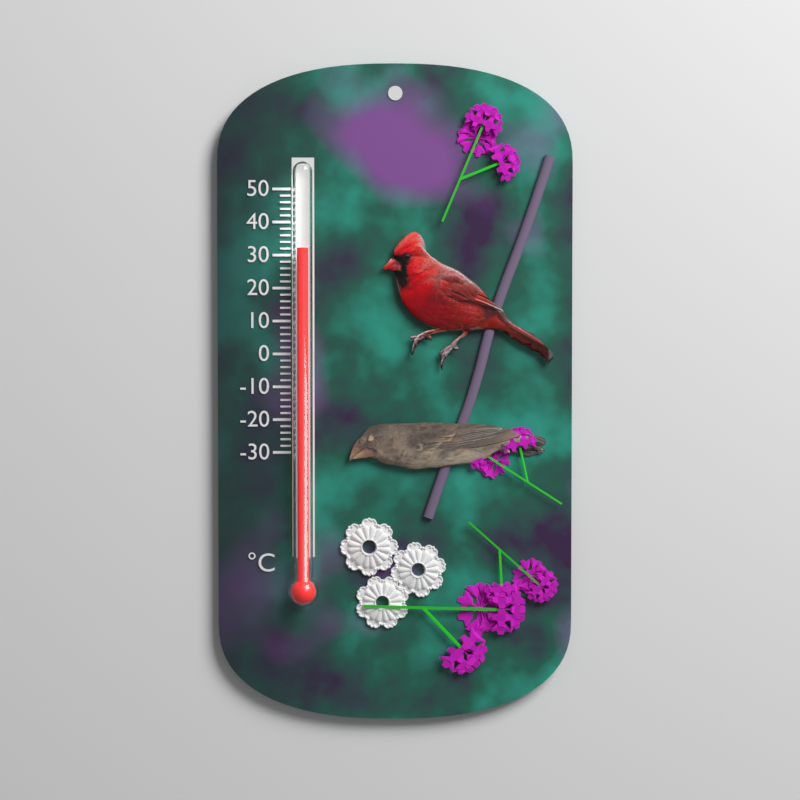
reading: 32 °C
